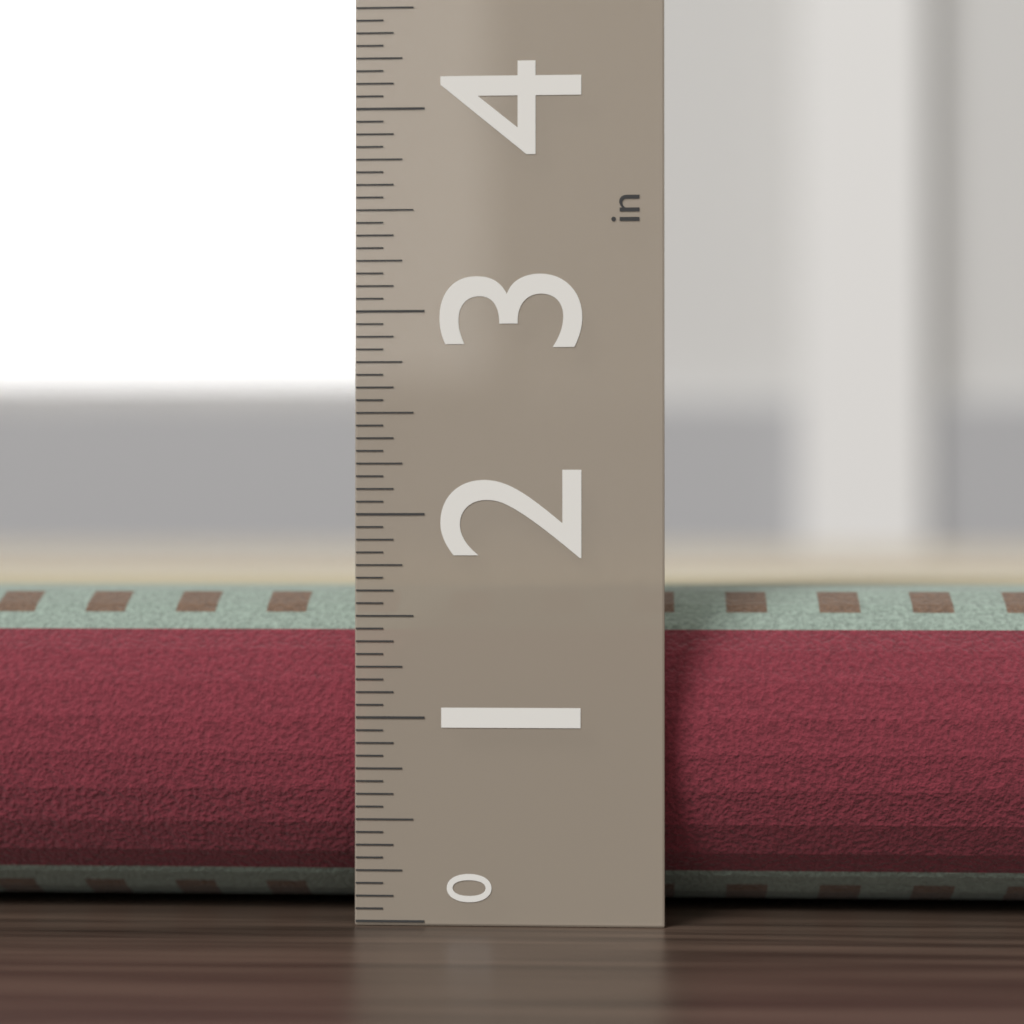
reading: 1.6250 in
